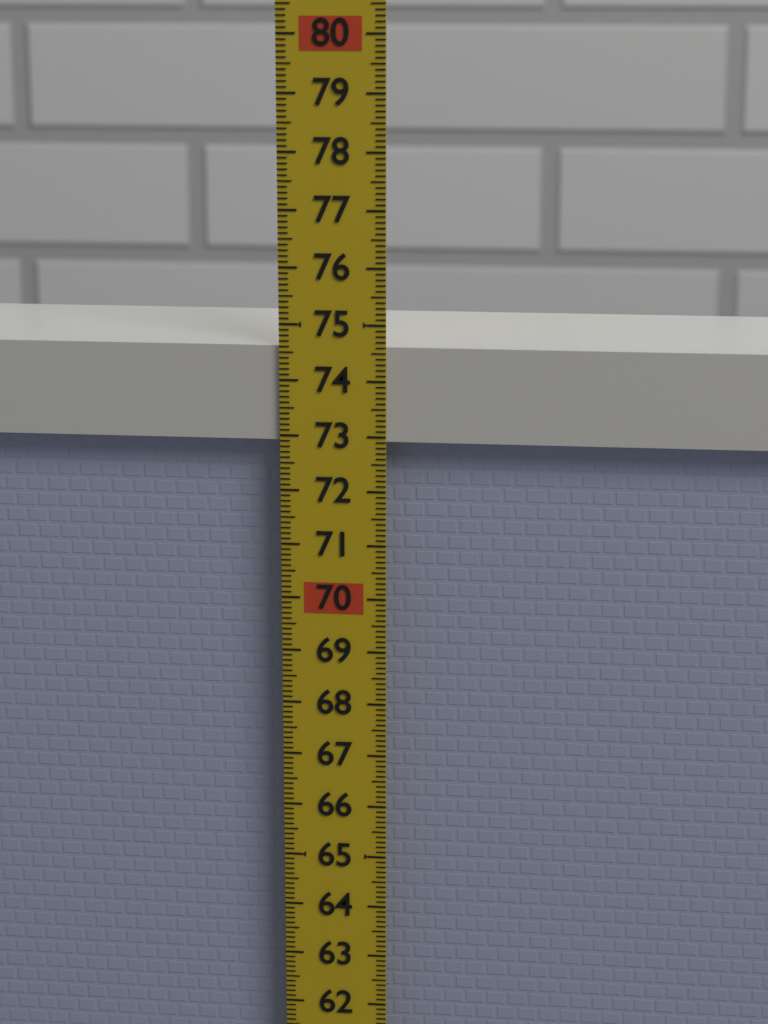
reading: 74.6 (no unit)
